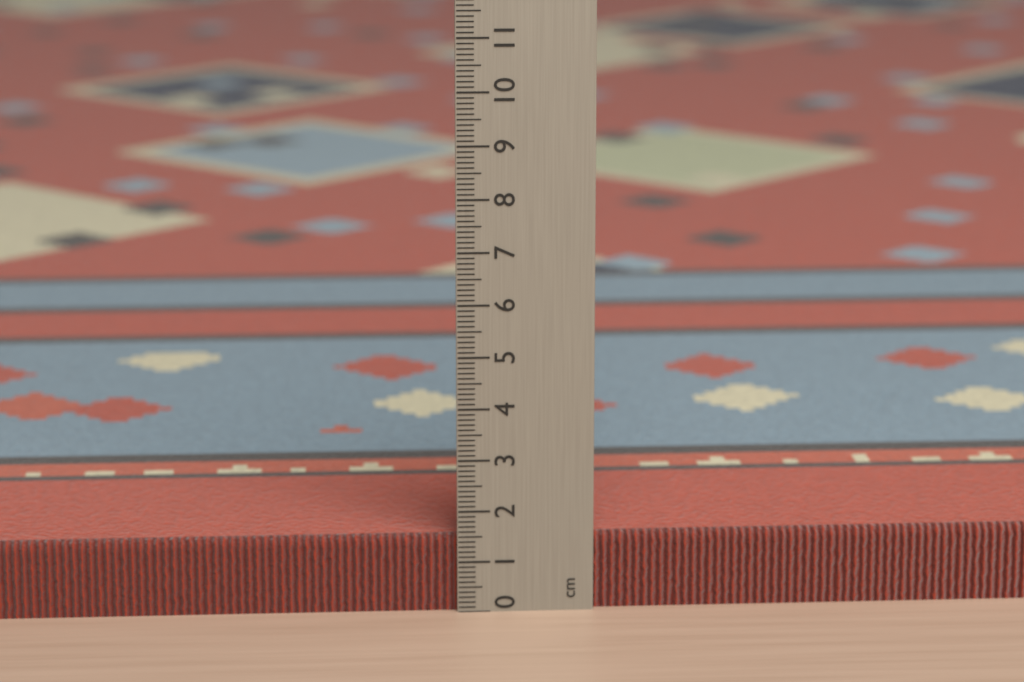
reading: 1.5 cm
